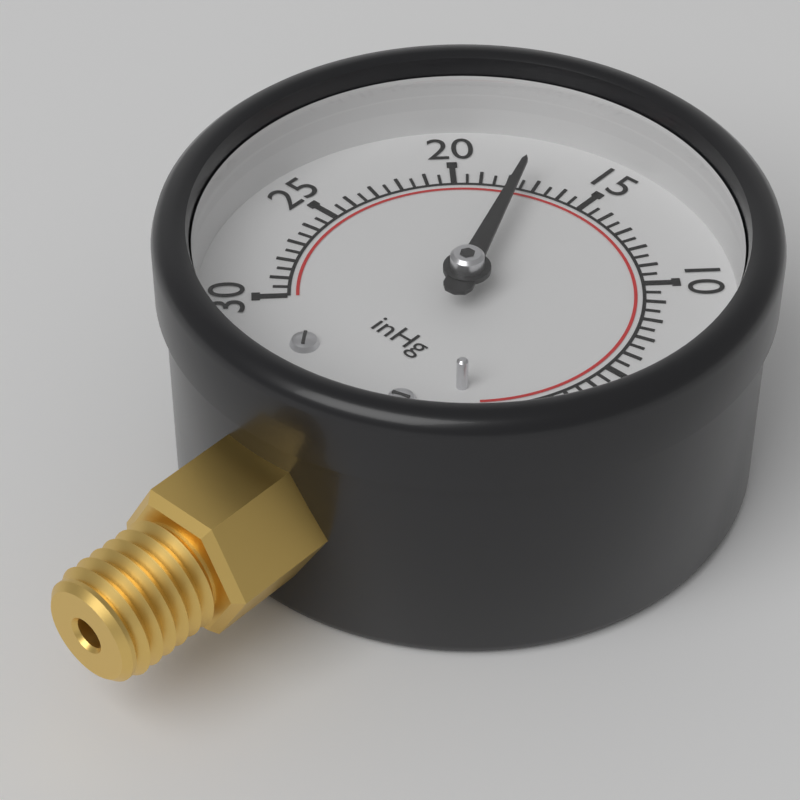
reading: 17.5 inHg
